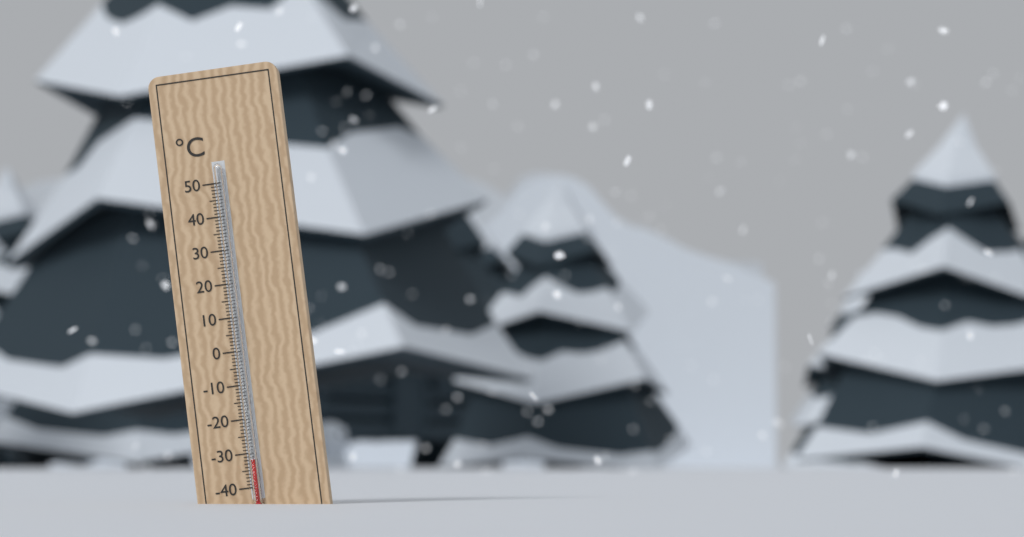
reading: -32 °C
